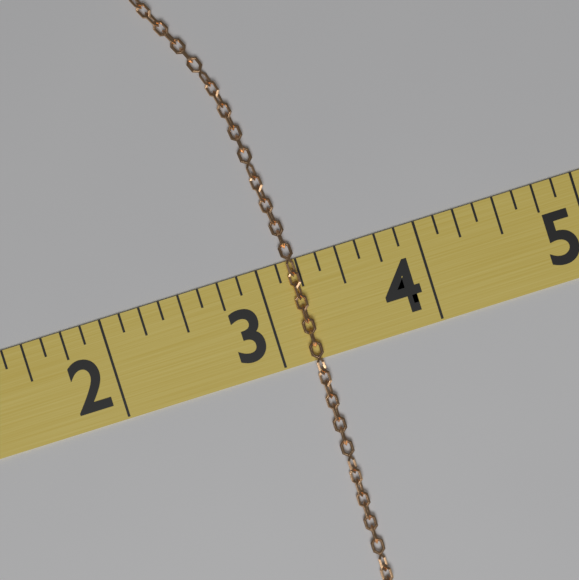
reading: 3.250 (no unit)
